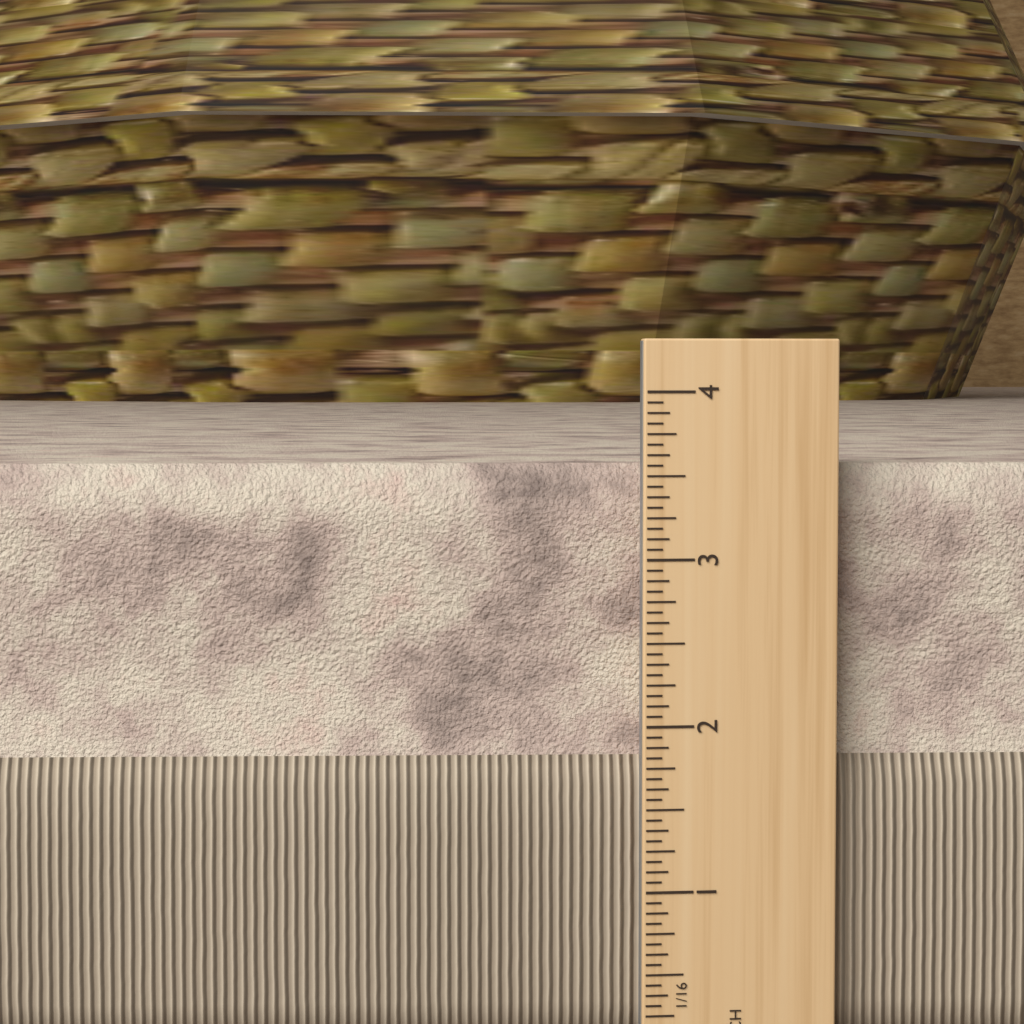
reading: 3.5625 in
